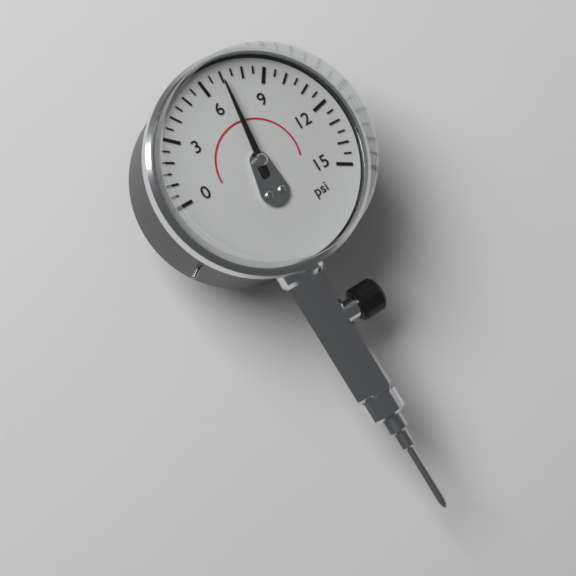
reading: 7.0 psi
